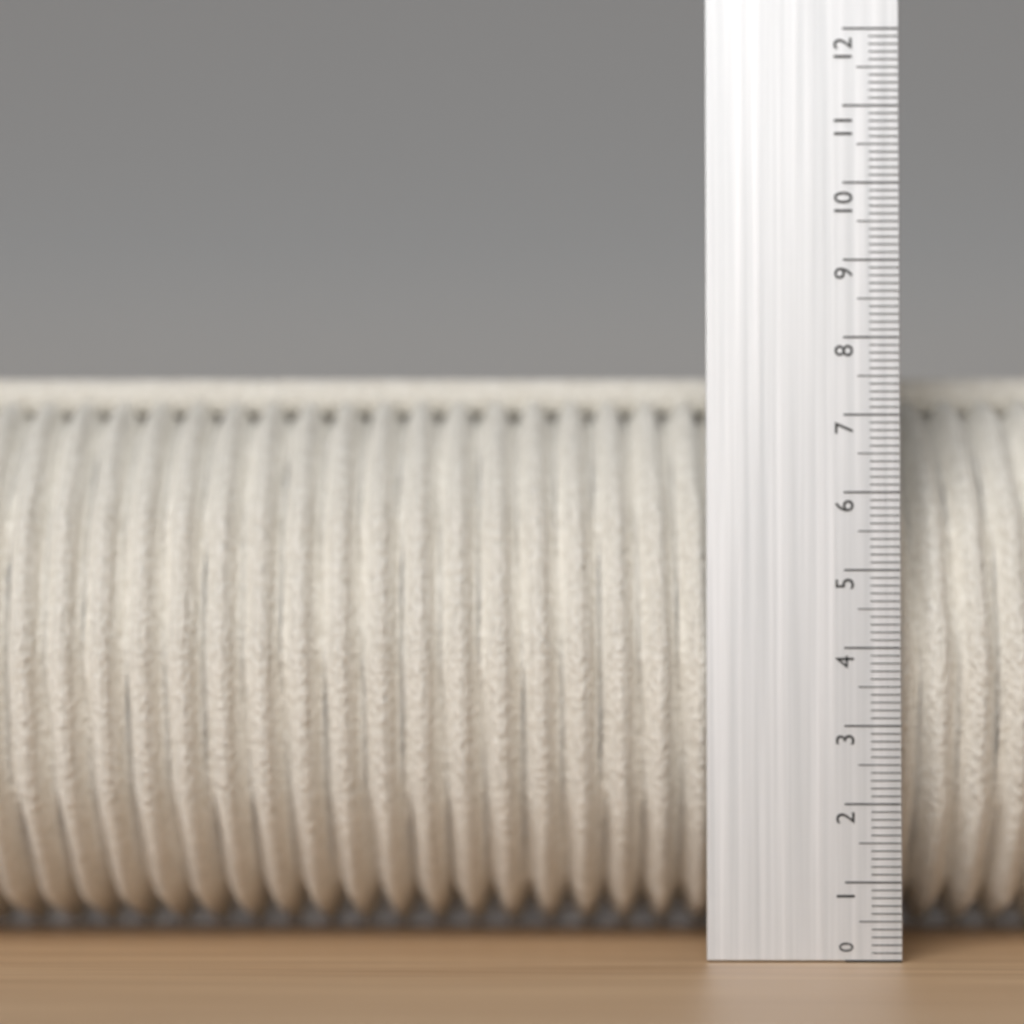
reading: 7.7 (no unit)
